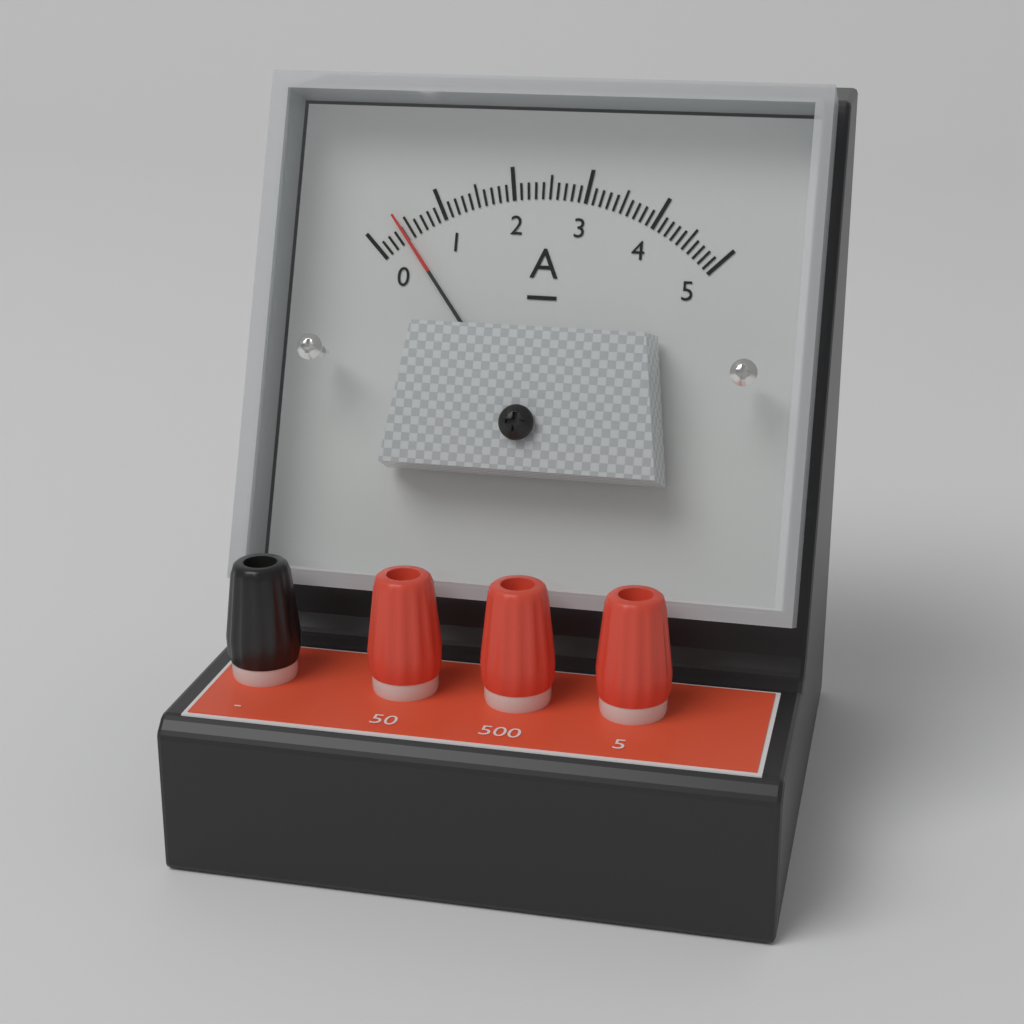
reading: 0.4 A
